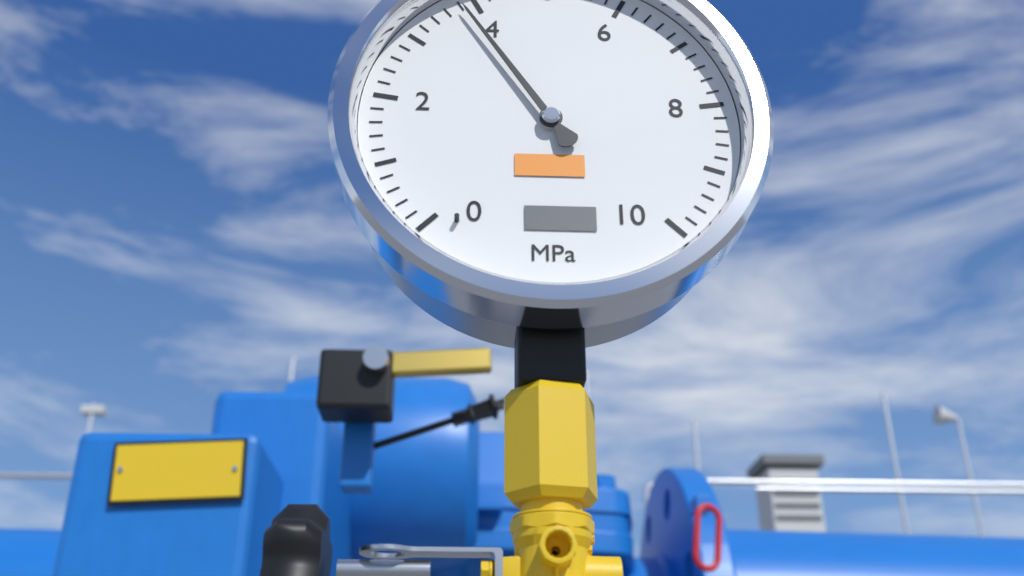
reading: 3.8 MPa
